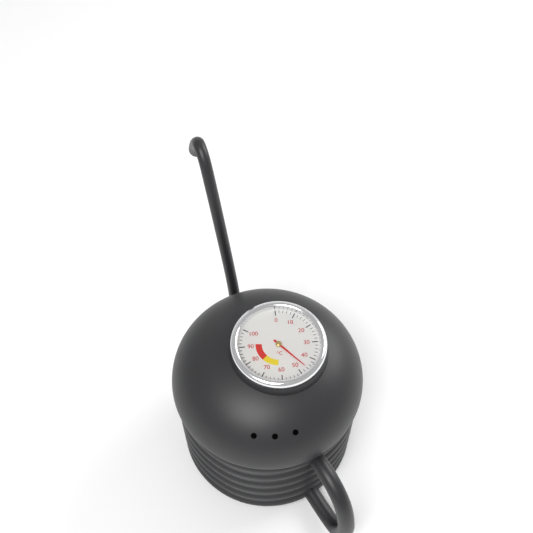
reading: 46 °C
